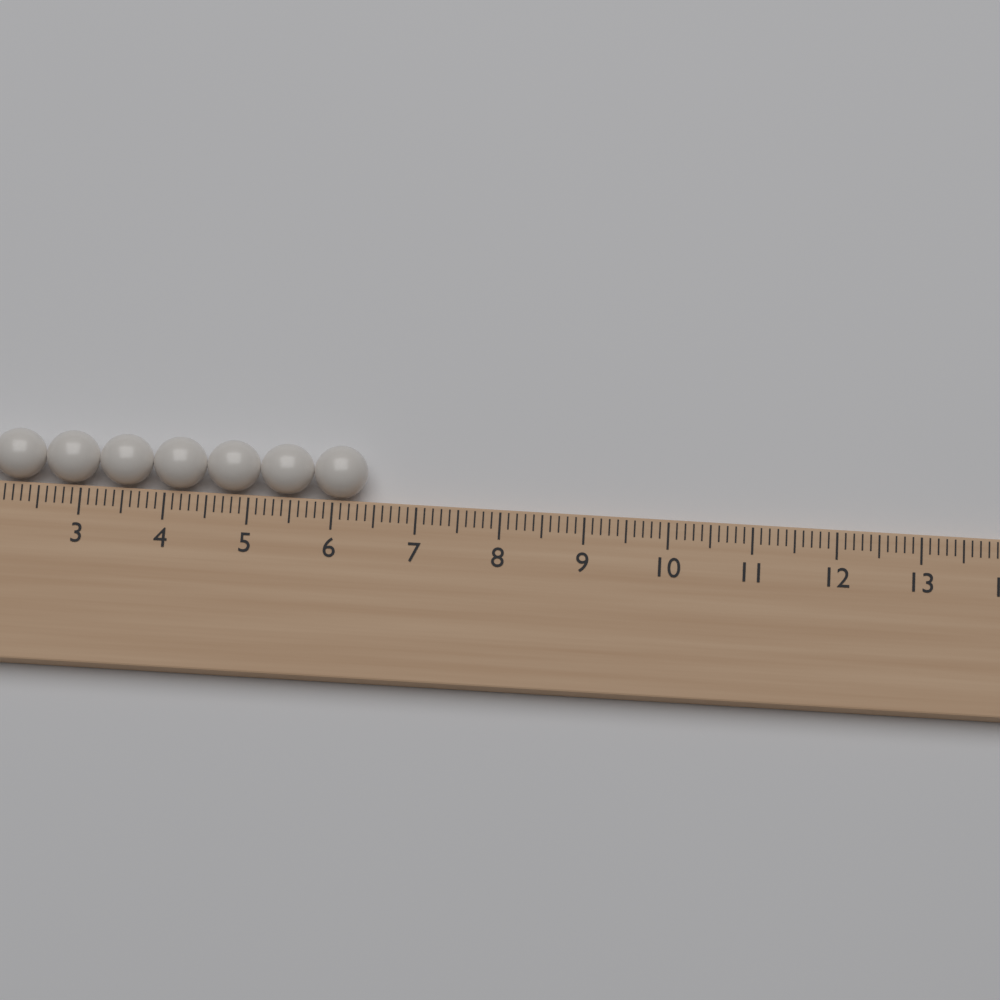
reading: 6.4 (no unit)
